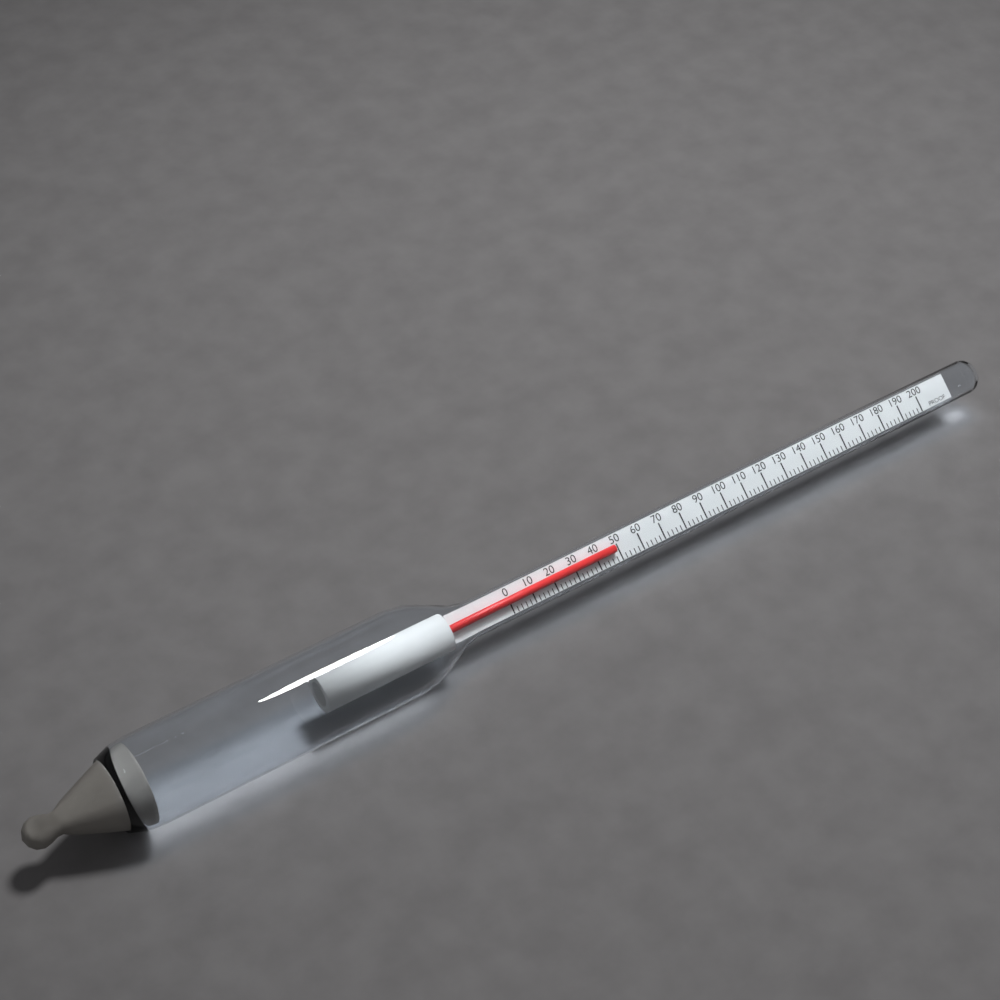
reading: 48 proof
